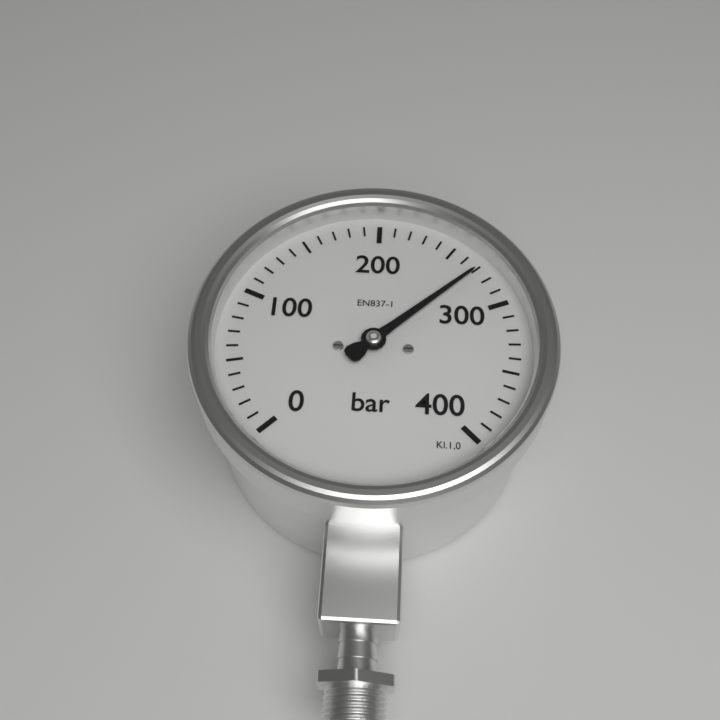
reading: 270 bar
